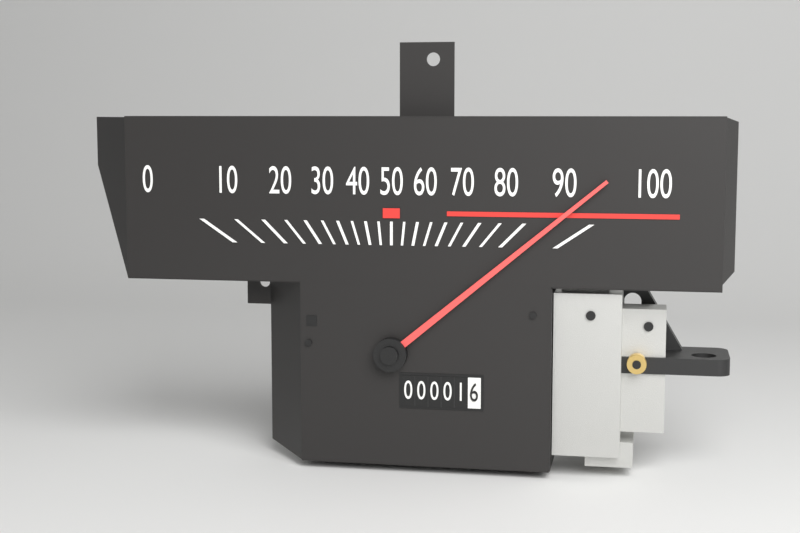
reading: 95 (no unit)
